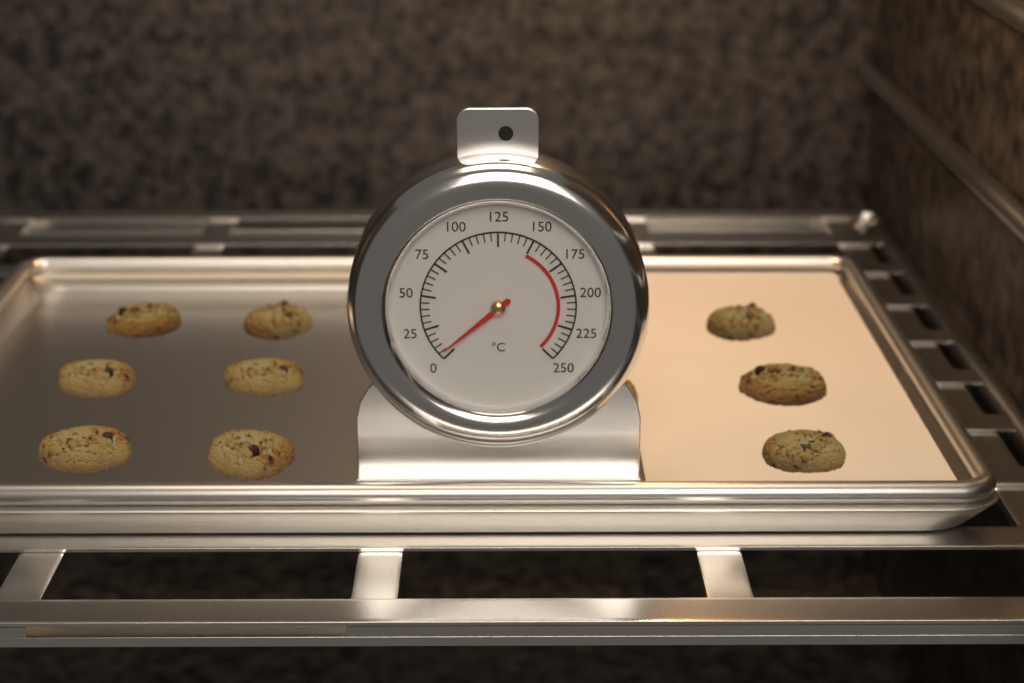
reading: 5 °C
